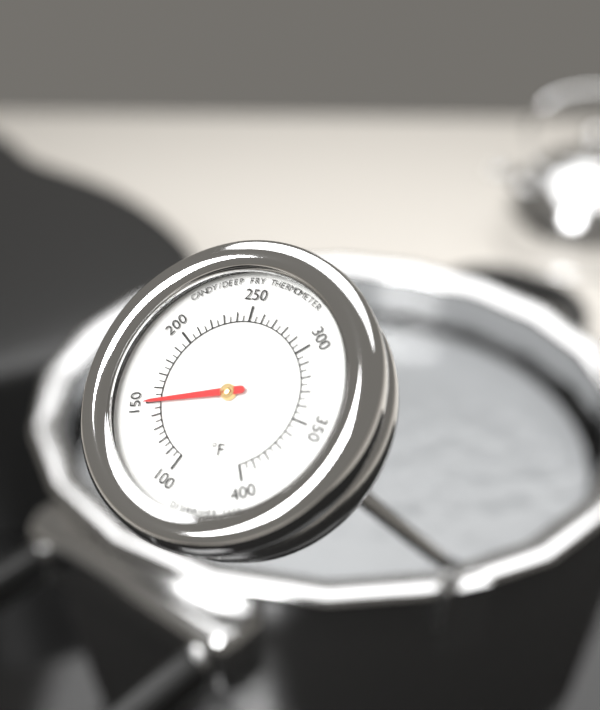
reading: 150 °F
